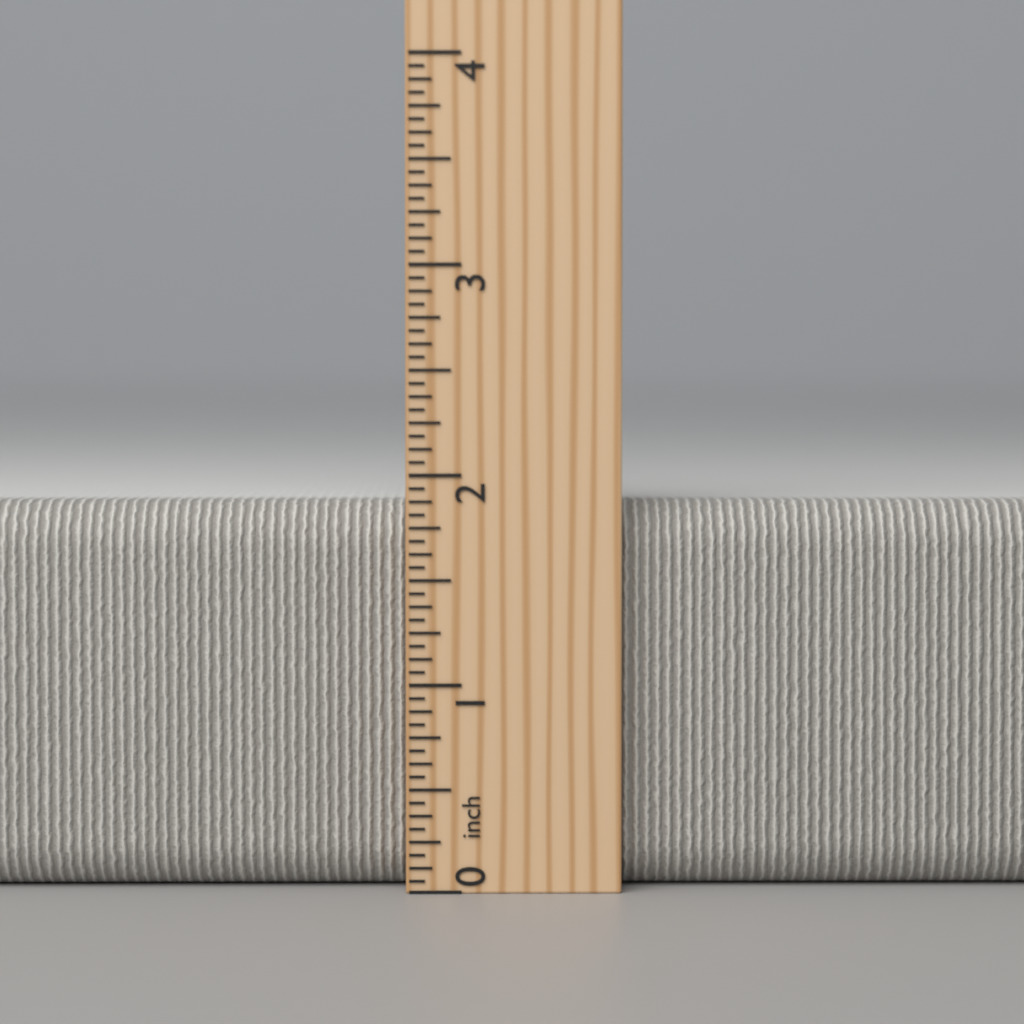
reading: 1.8750 inch
